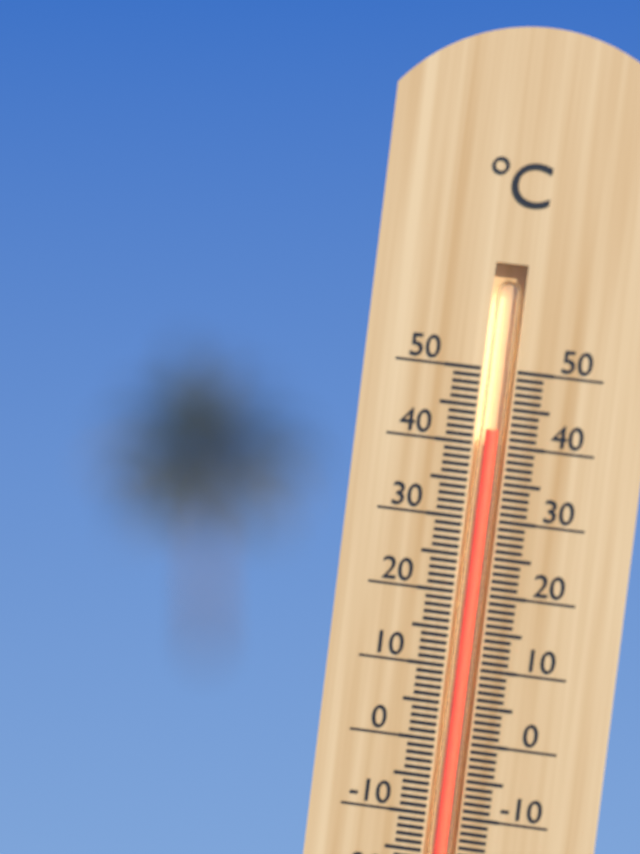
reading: 42 °C
